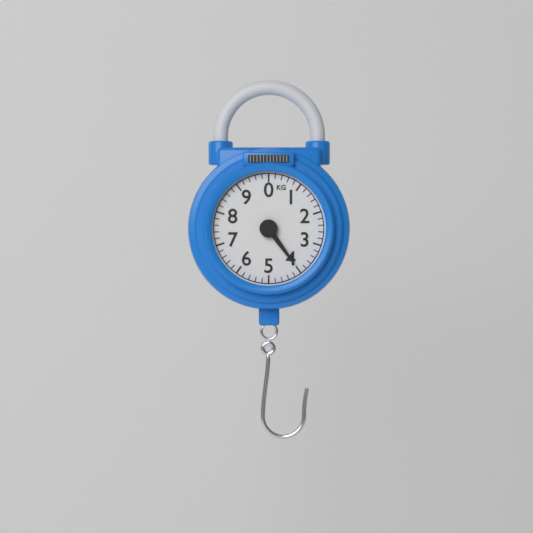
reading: 4.0 kg
